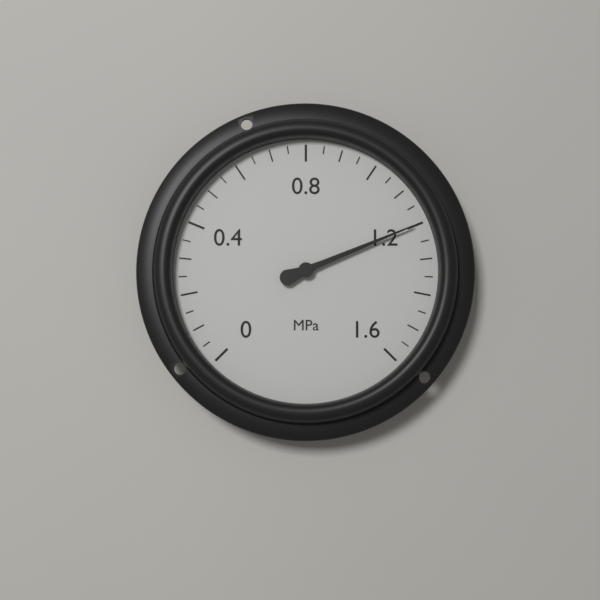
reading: 1.20 MPa
